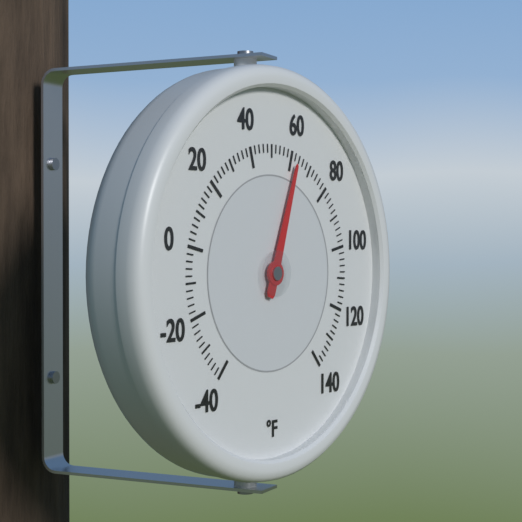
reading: 62 °F
